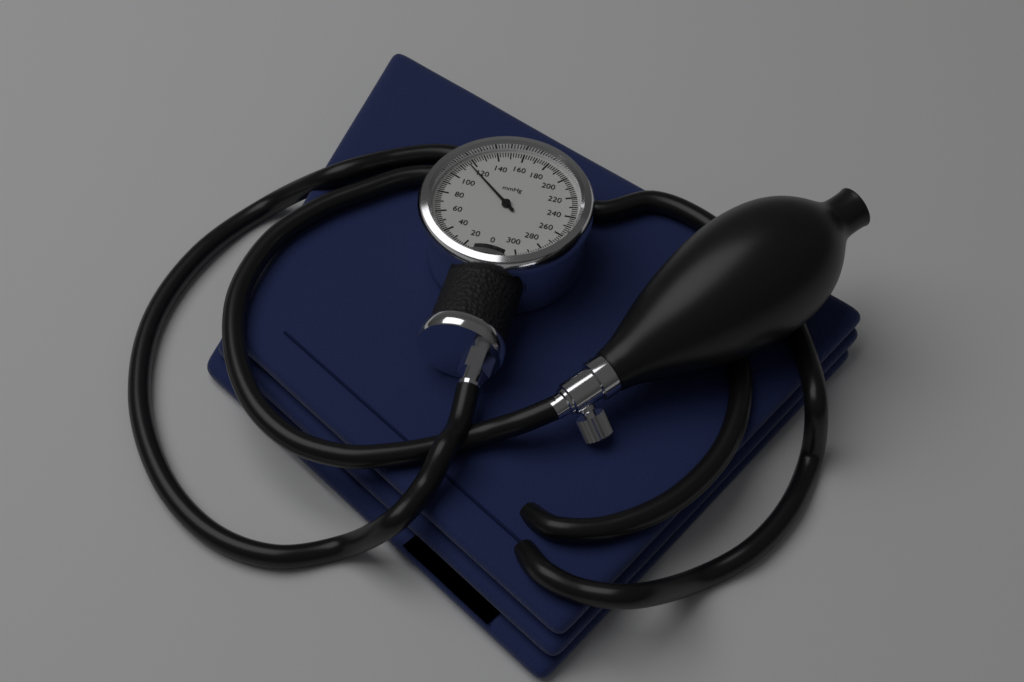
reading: 116 mmHg
